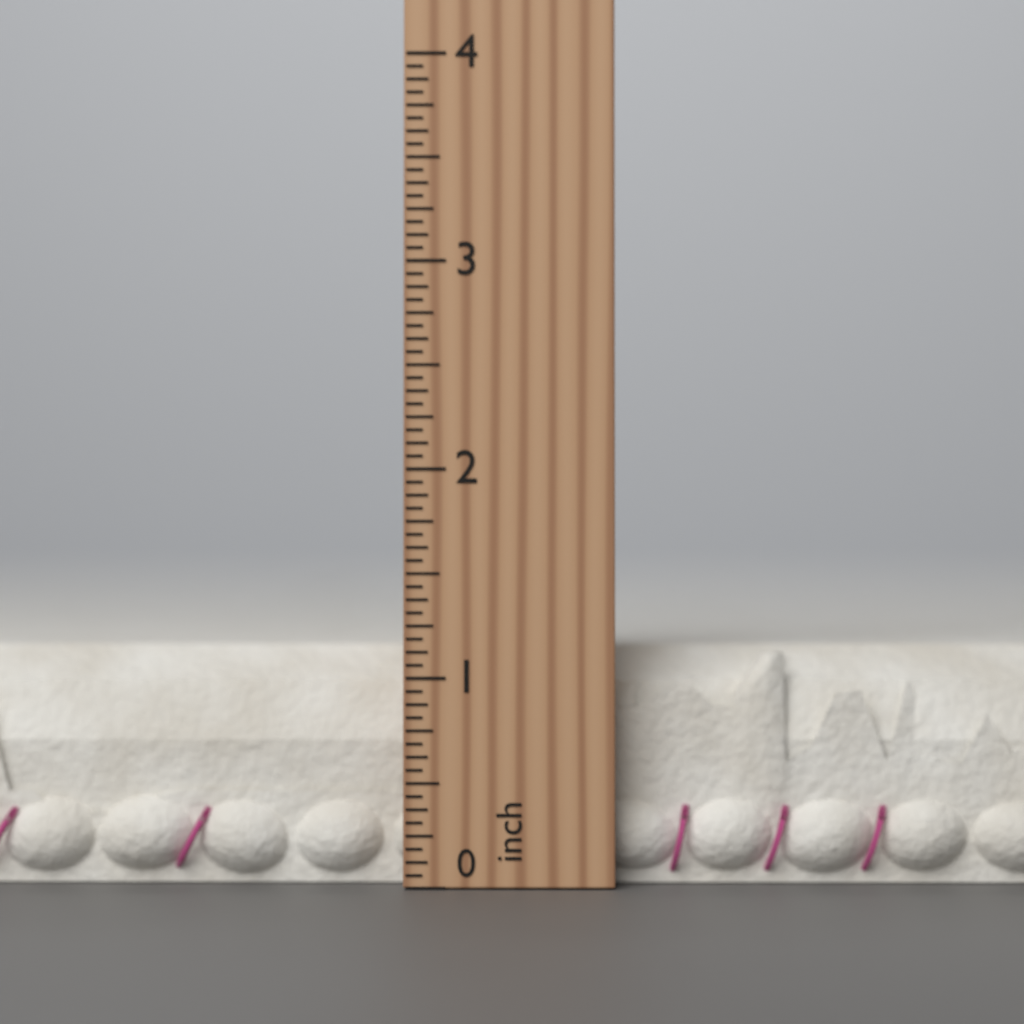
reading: 1.1875 inch
